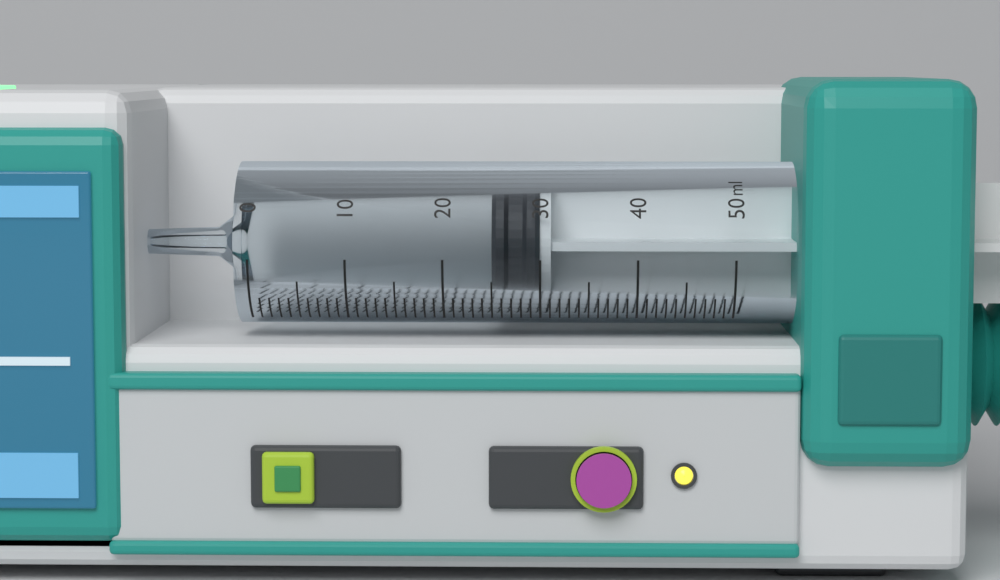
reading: 25 ml
